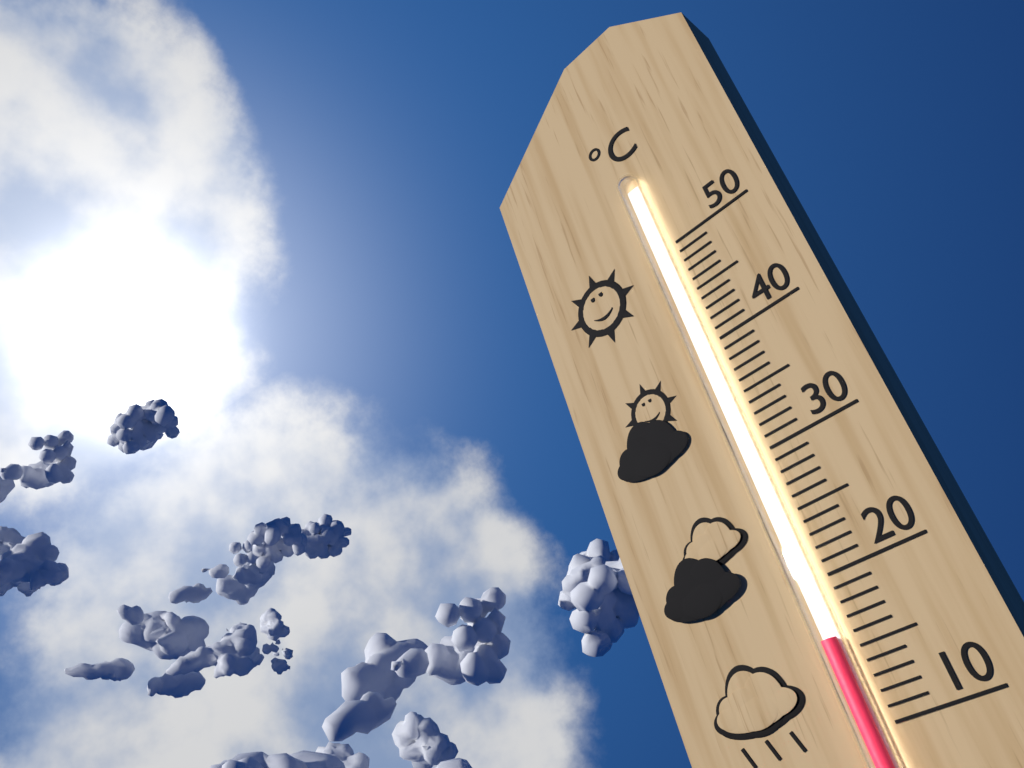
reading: 16 °C
